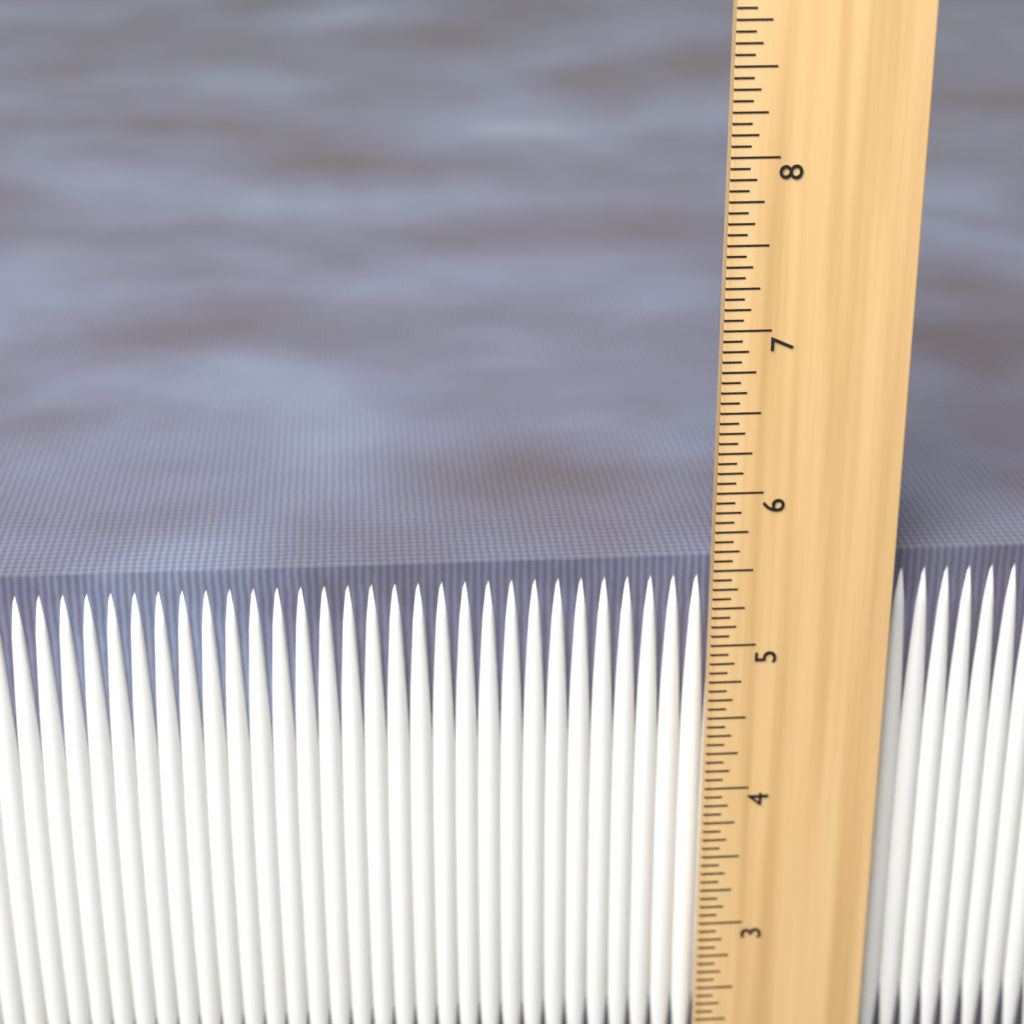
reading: 5.5000 in
